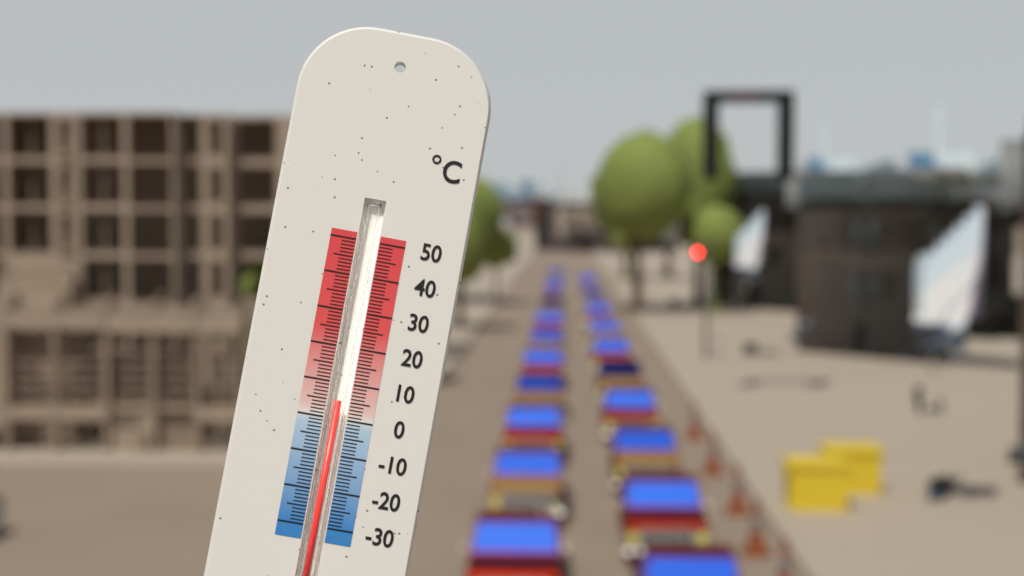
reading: 5 °C
